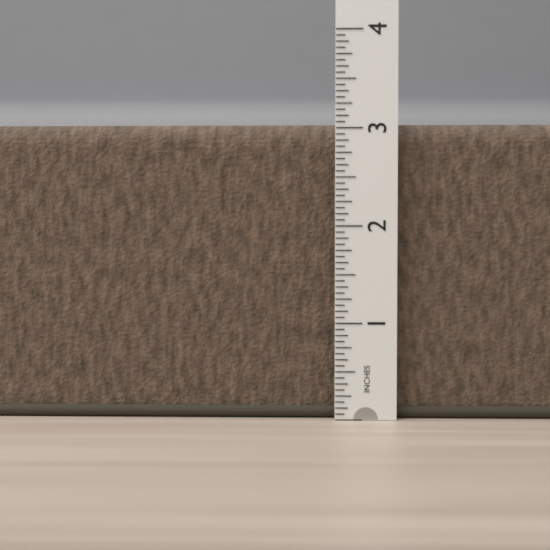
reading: 3.0625 in
